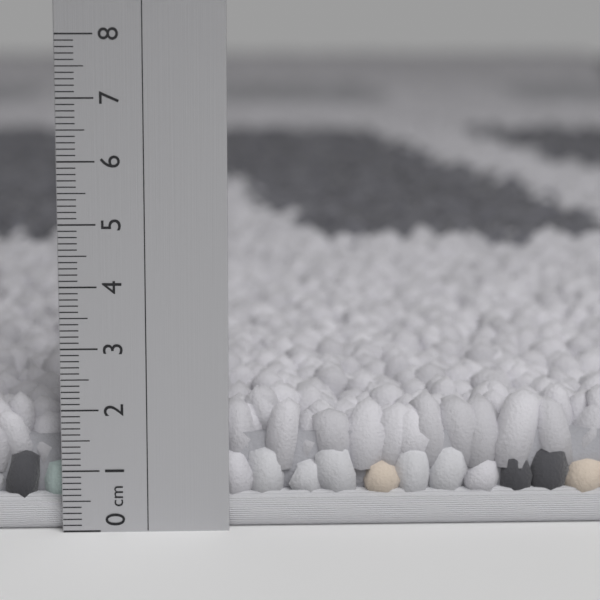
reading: 2.2 cm
